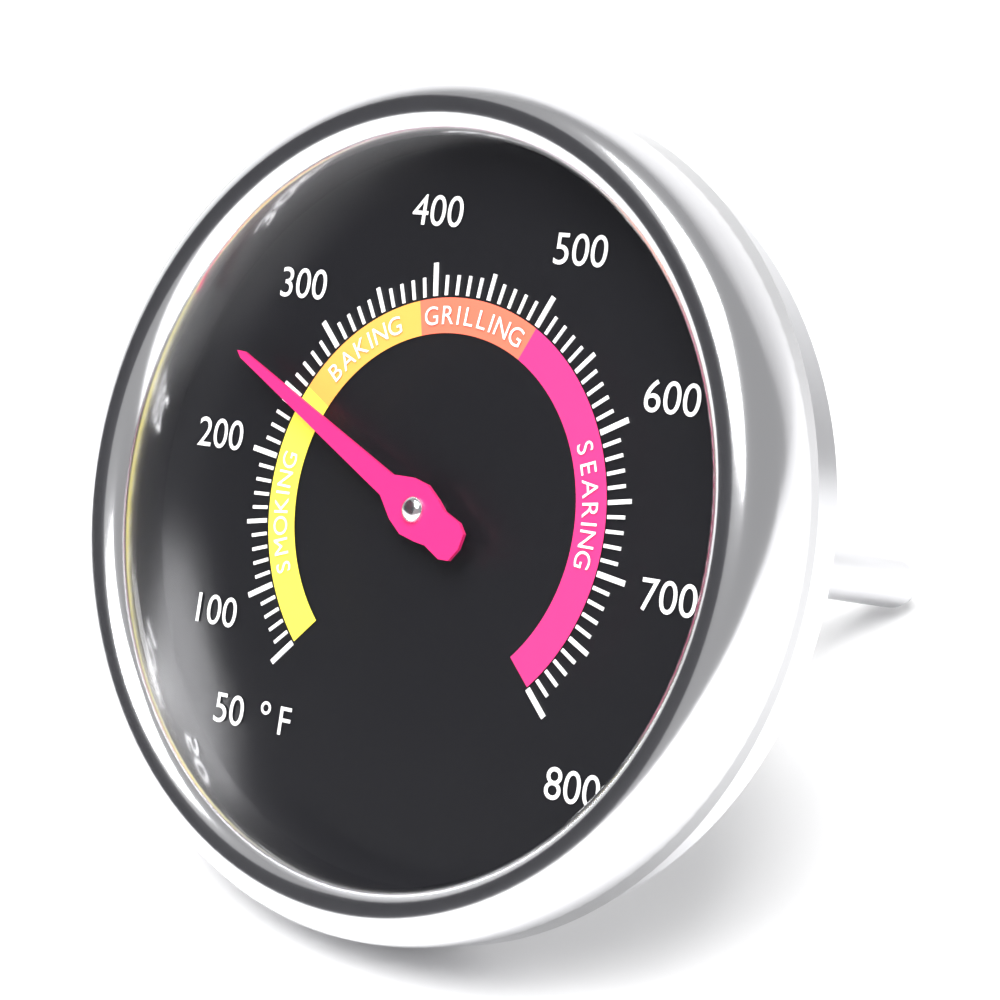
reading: 250 °F
